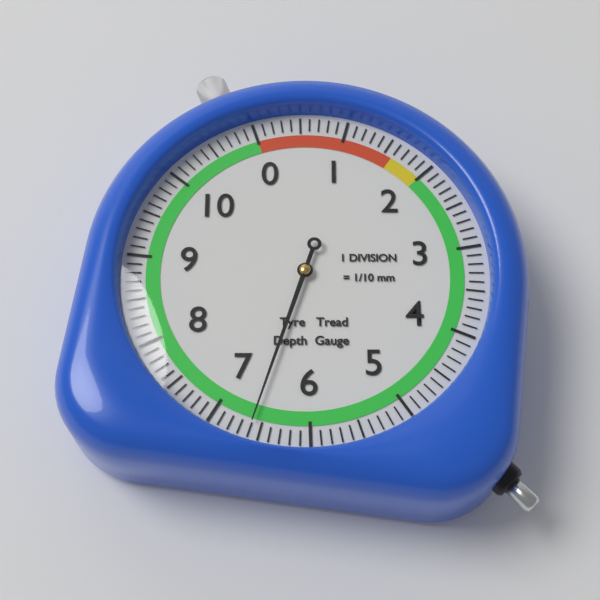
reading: 6.6 mm
